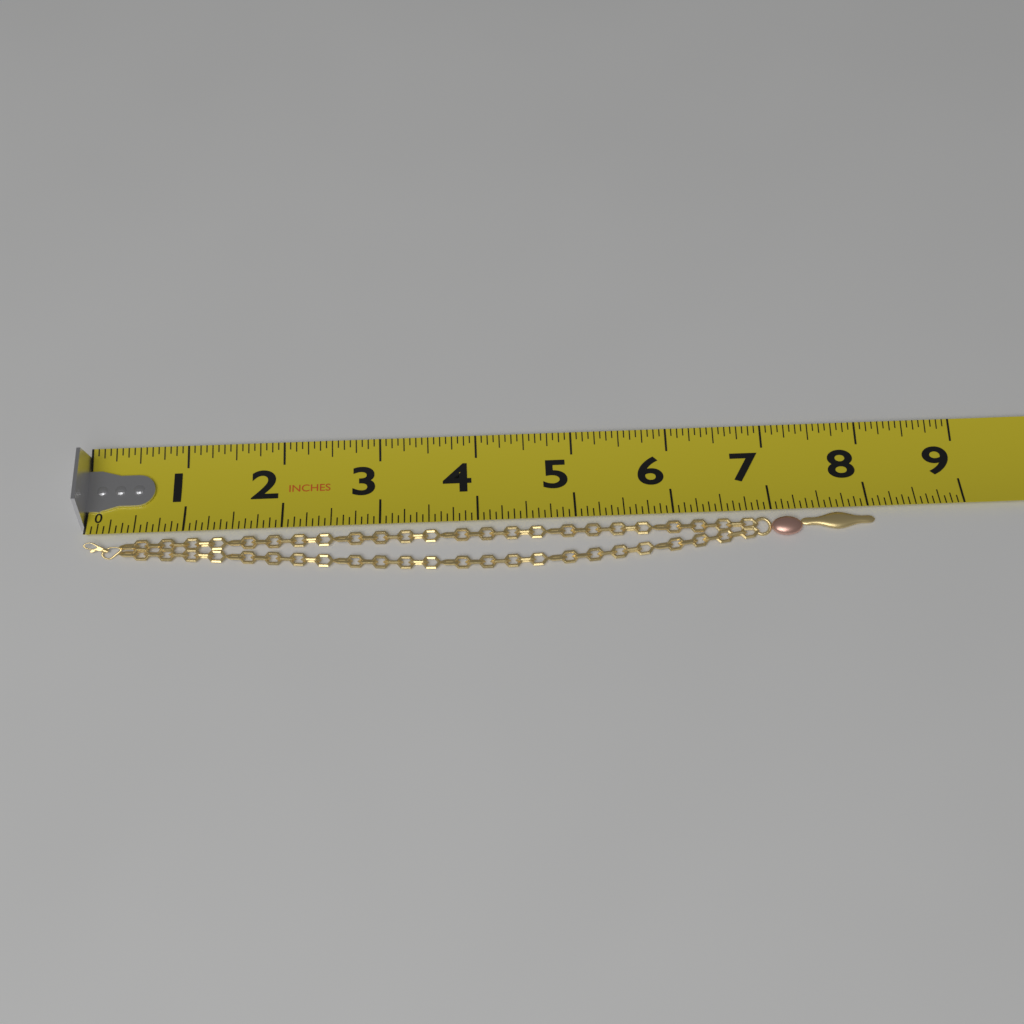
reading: 8.0625 in
